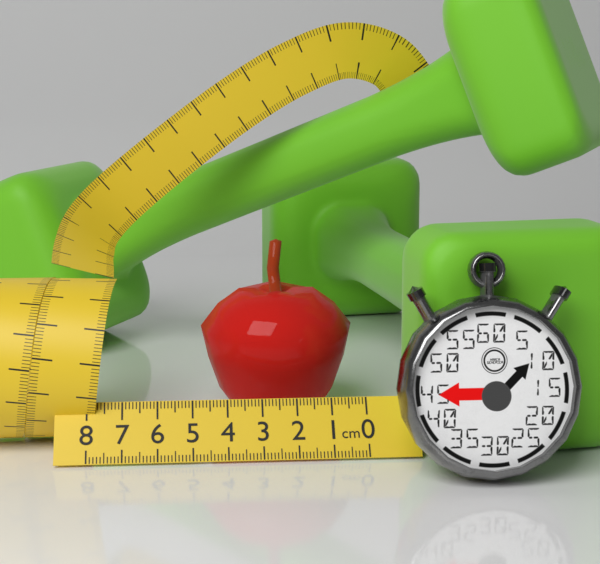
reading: 4.7 cm
